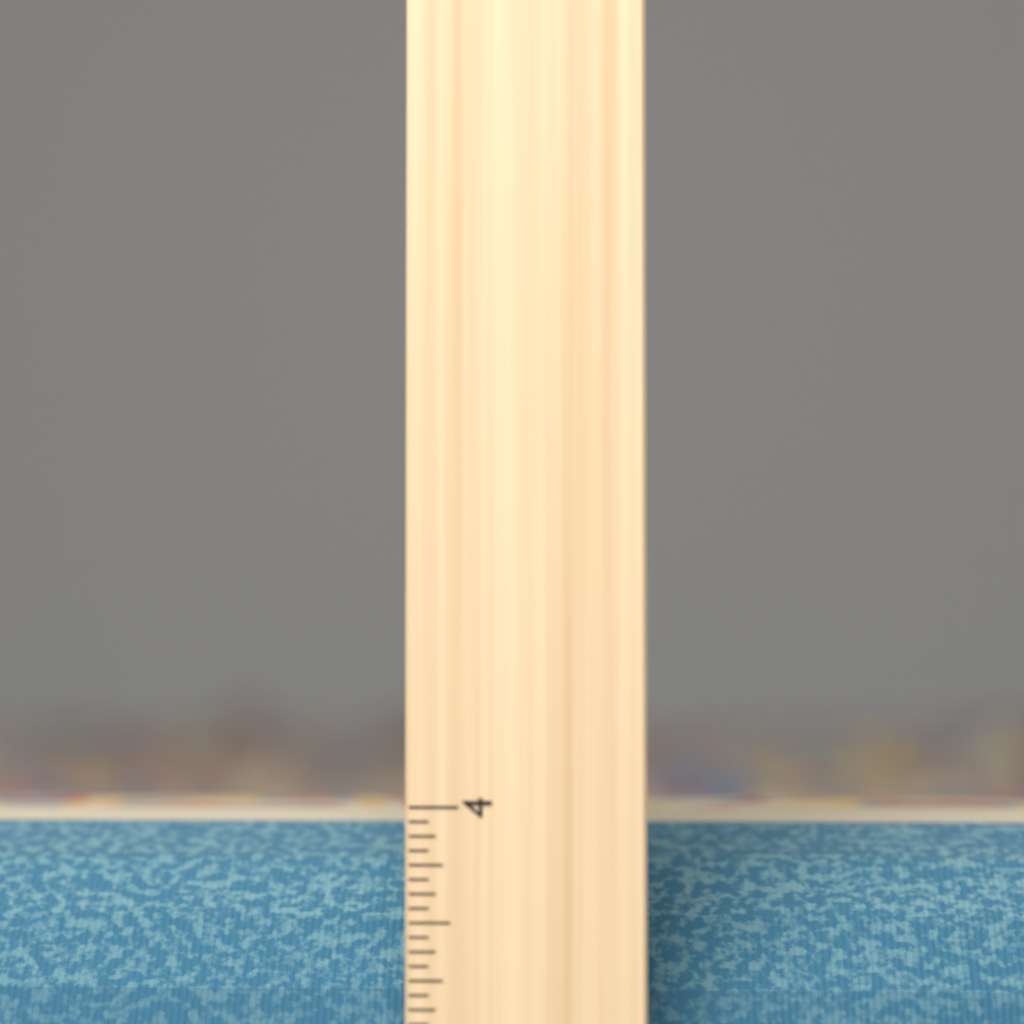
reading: 3.8750 inch
